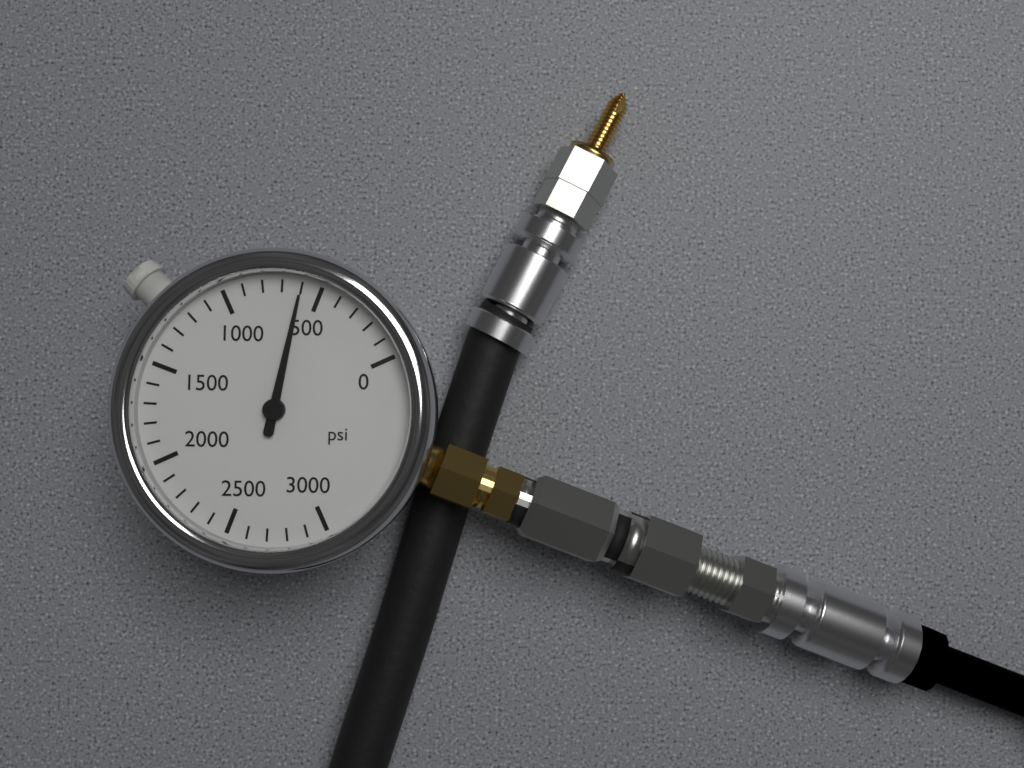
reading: 600 psi
